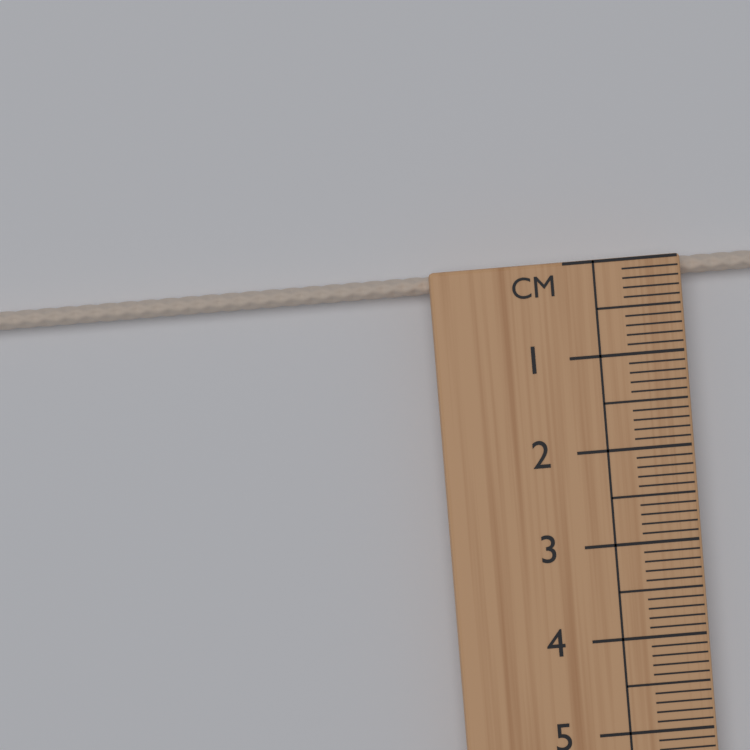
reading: 0.2 cm
